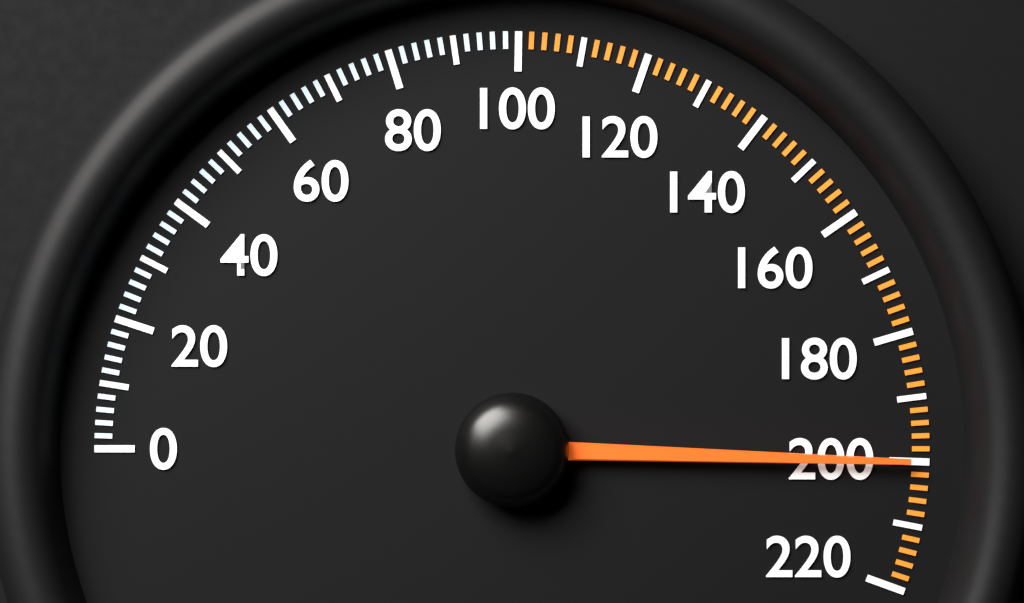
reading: 200 (no unit)
